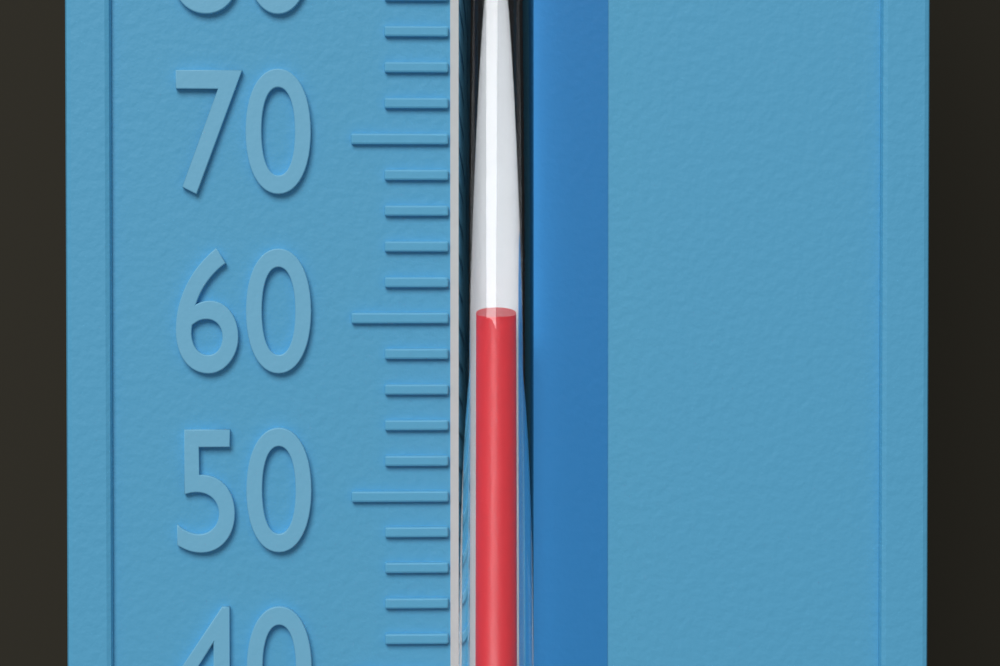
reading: 60 °F
